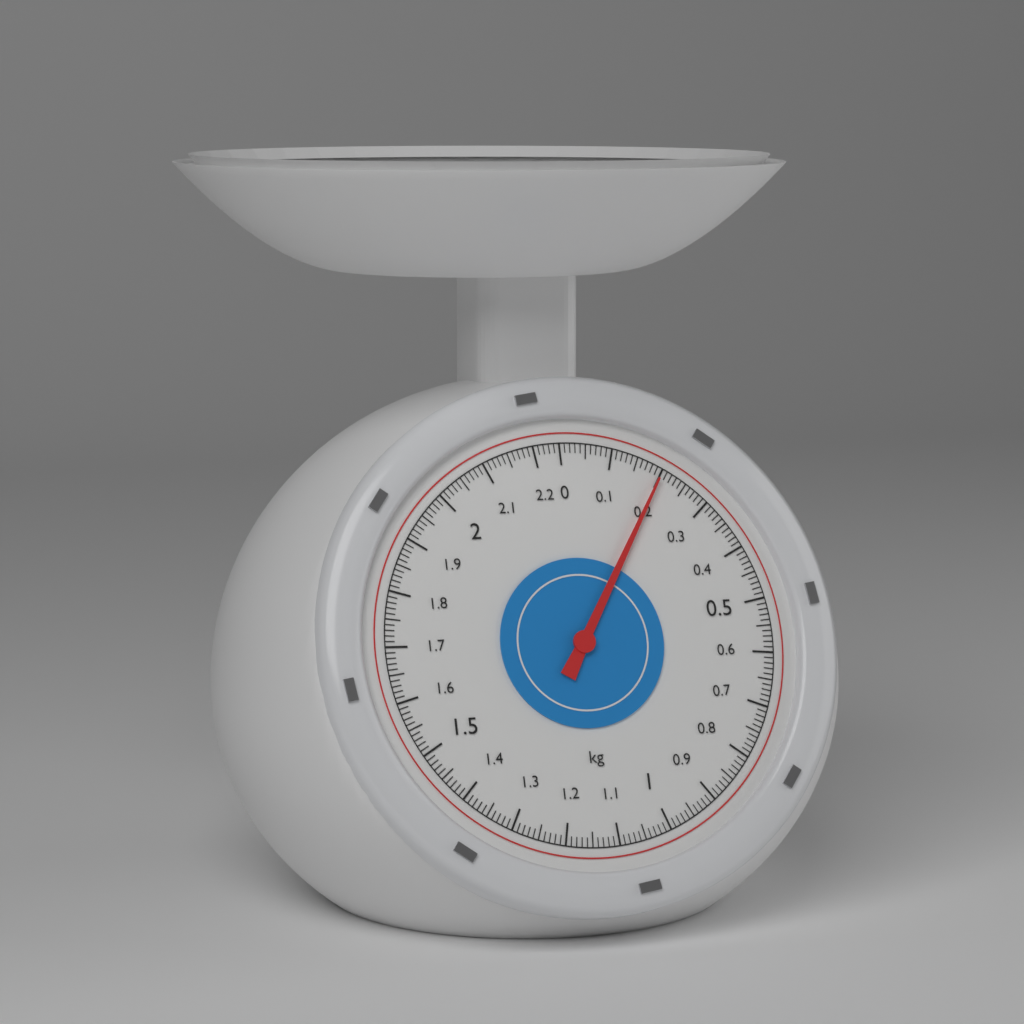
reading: 0.20 kg
